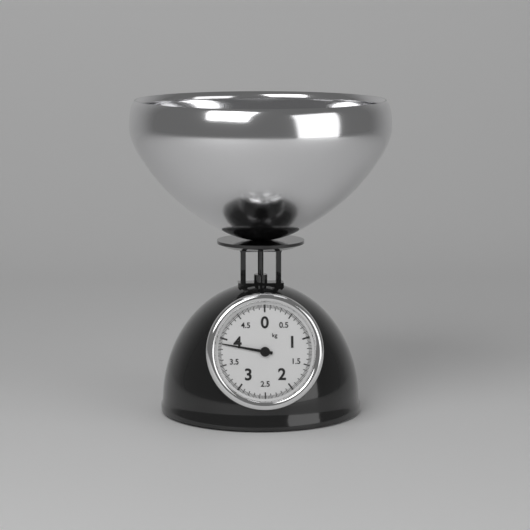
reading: 3.900 kg
